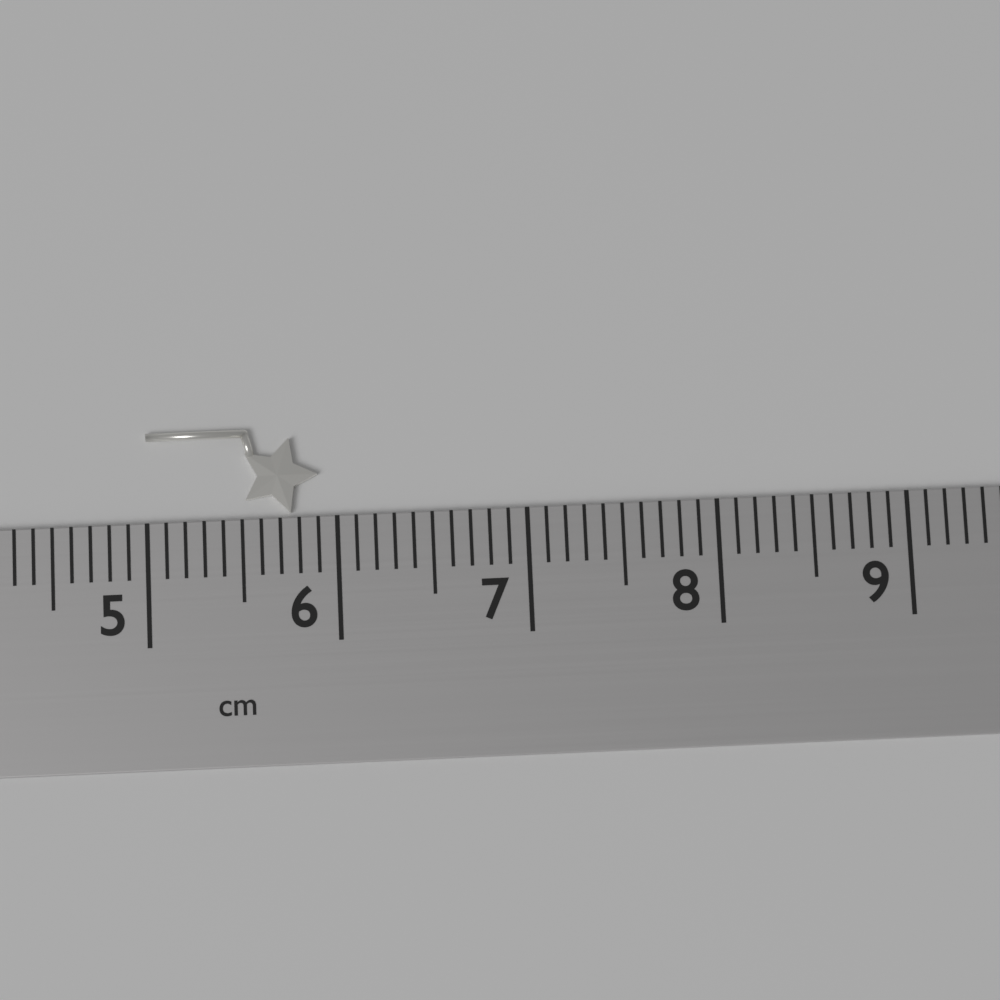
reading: 5.9 cm
